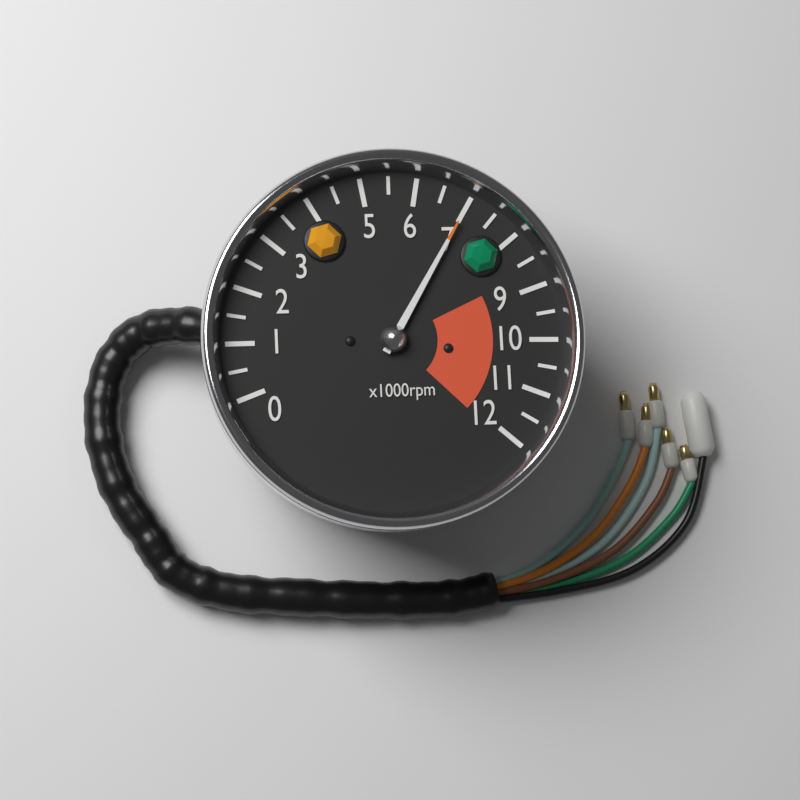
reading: 7000 rpm
